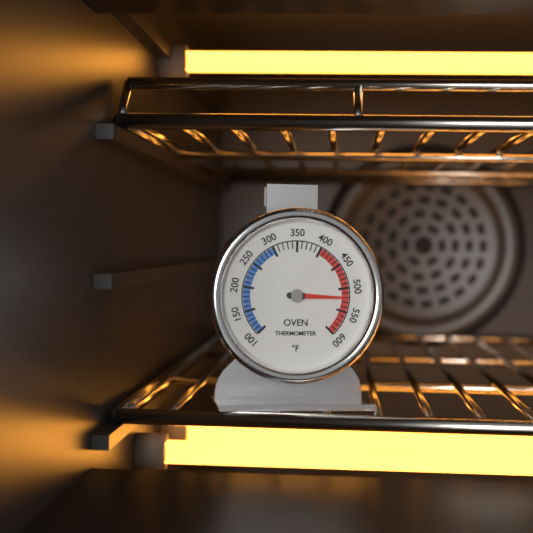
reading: 520 °F
